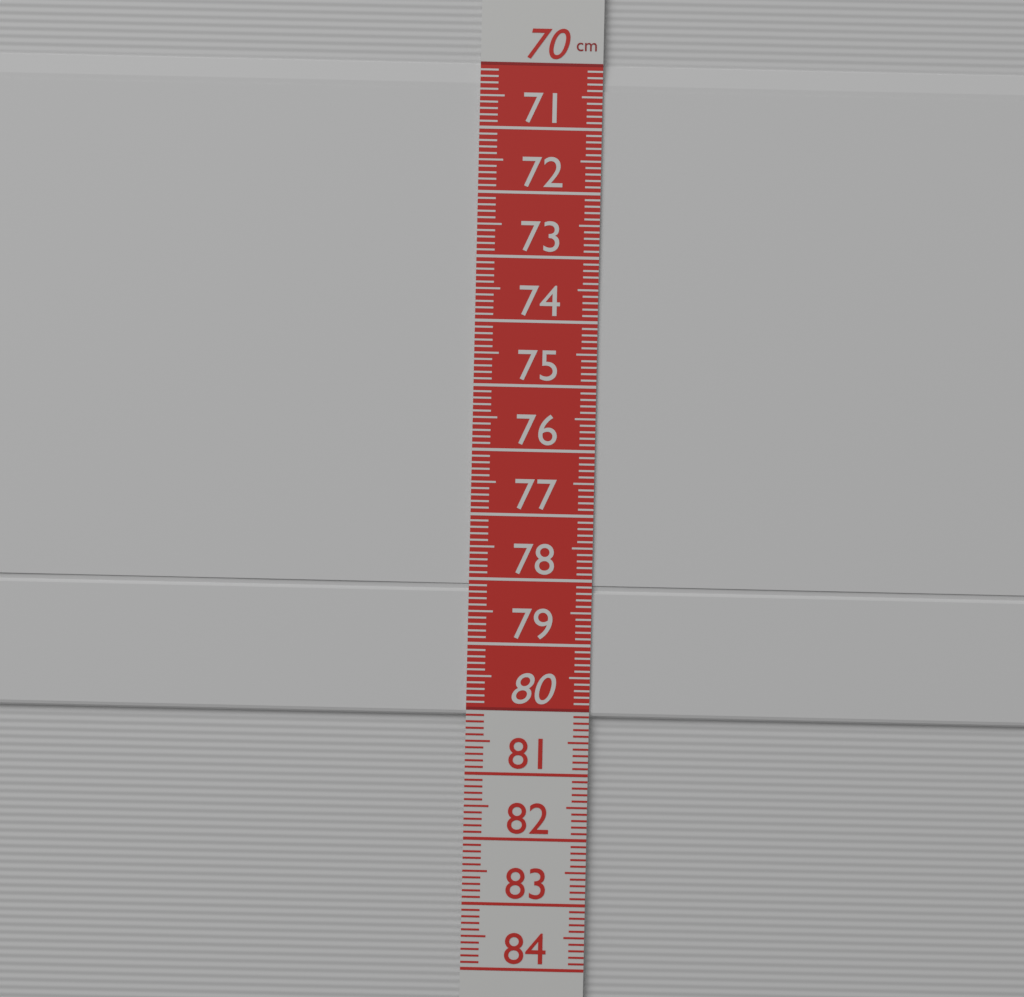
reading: 80.1 cm
